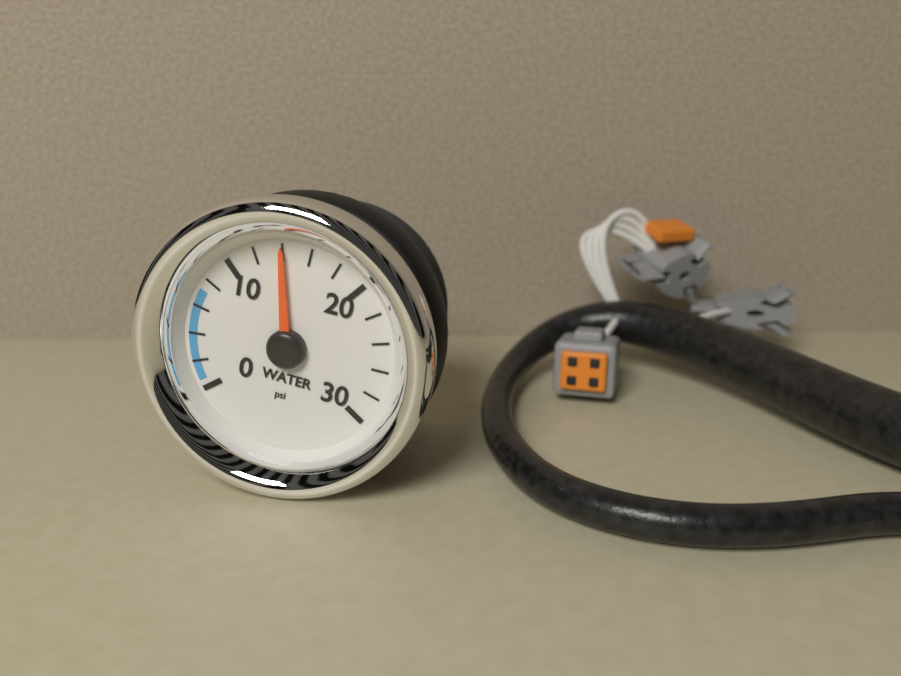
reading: 14 psi
